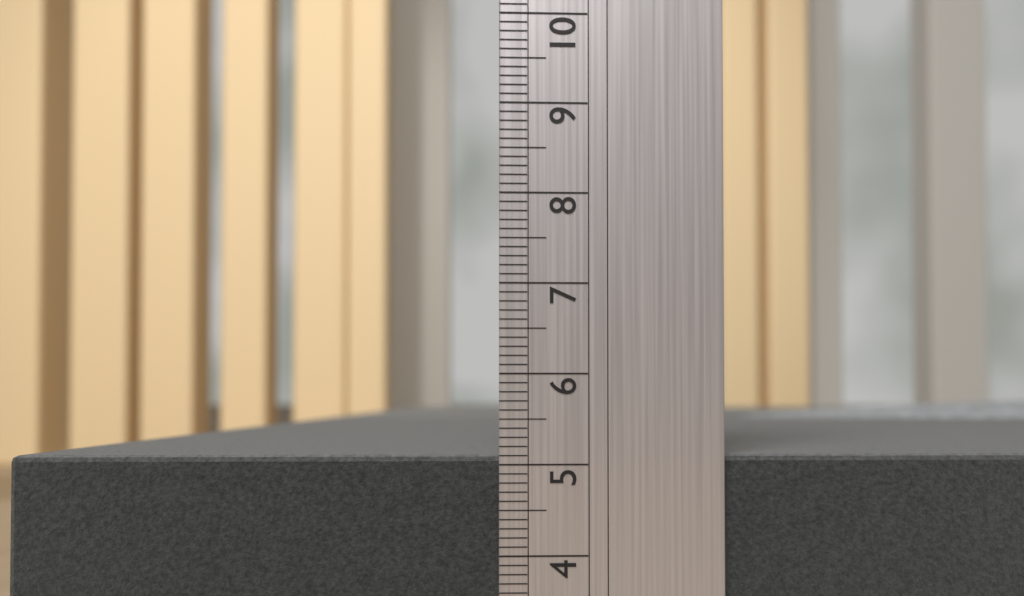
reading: 5.1 (no unit)
